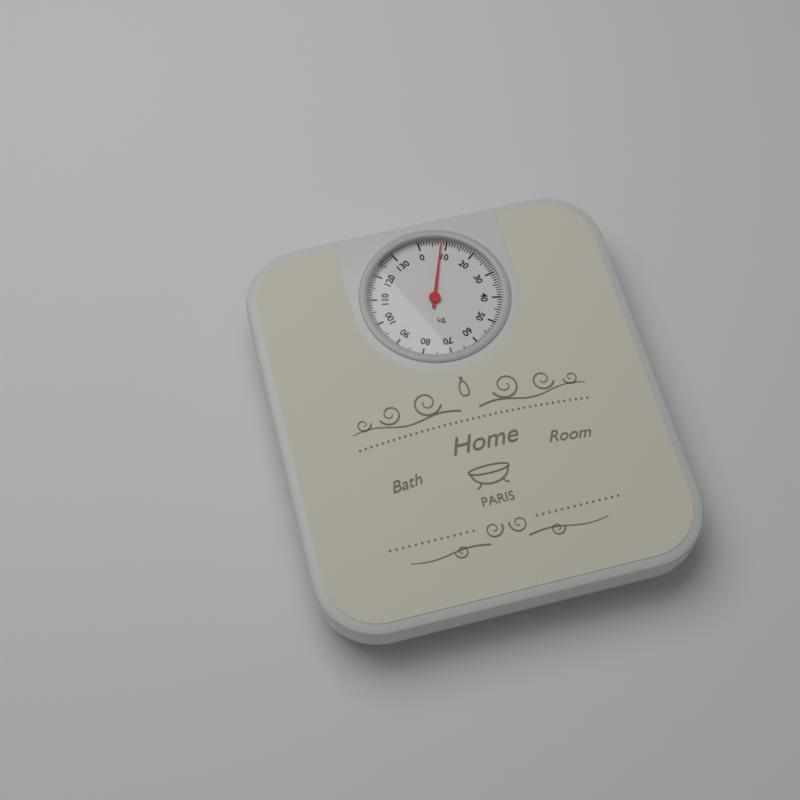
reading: 8 kg
